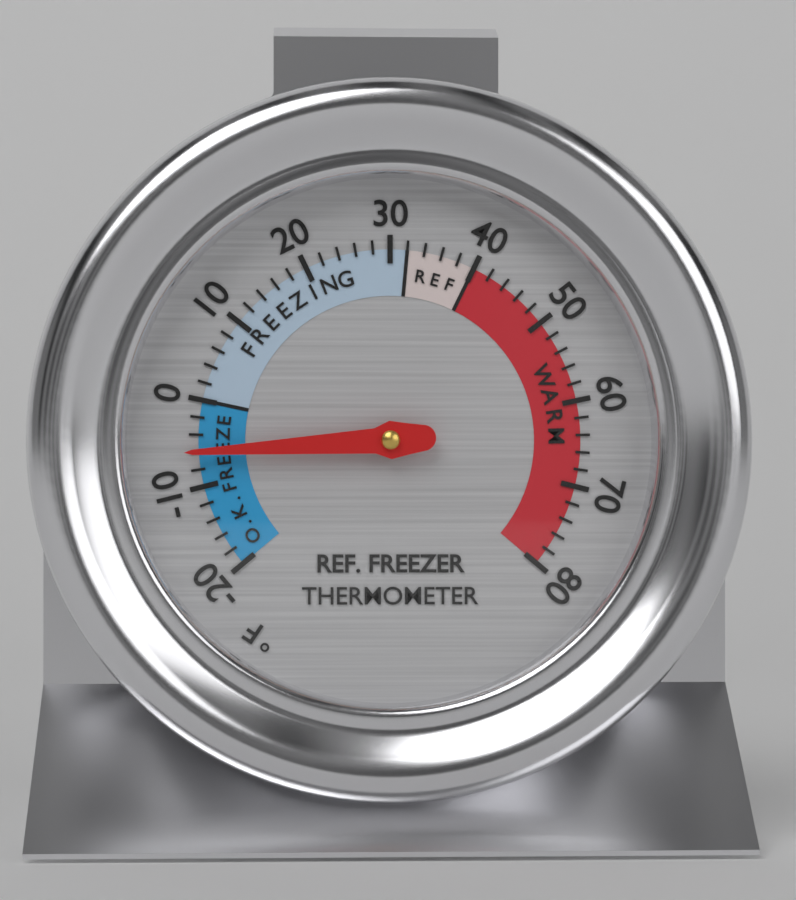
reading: -6 °F
